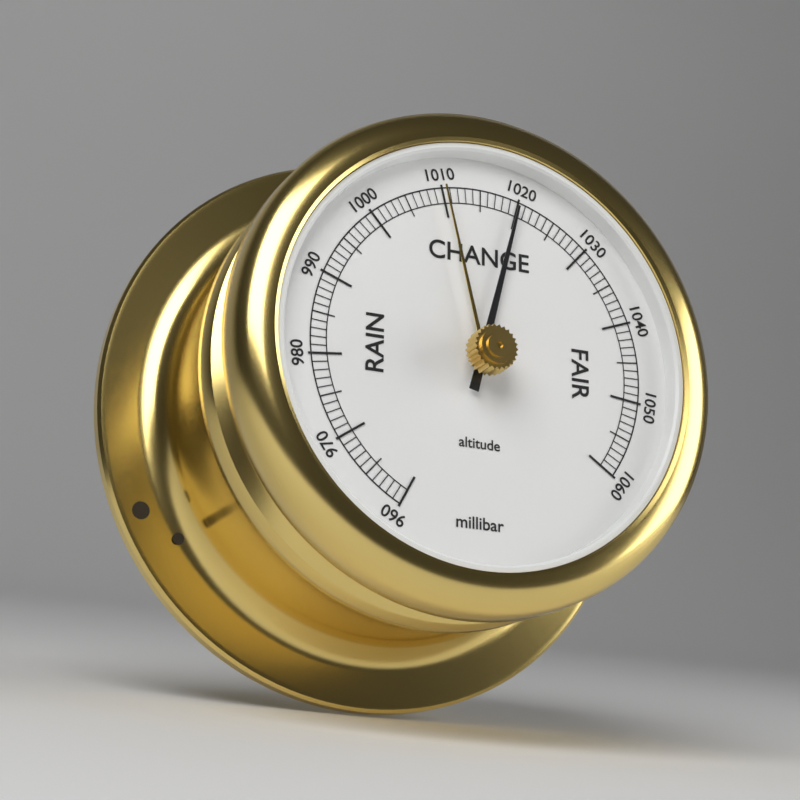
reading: 1020 millibar
